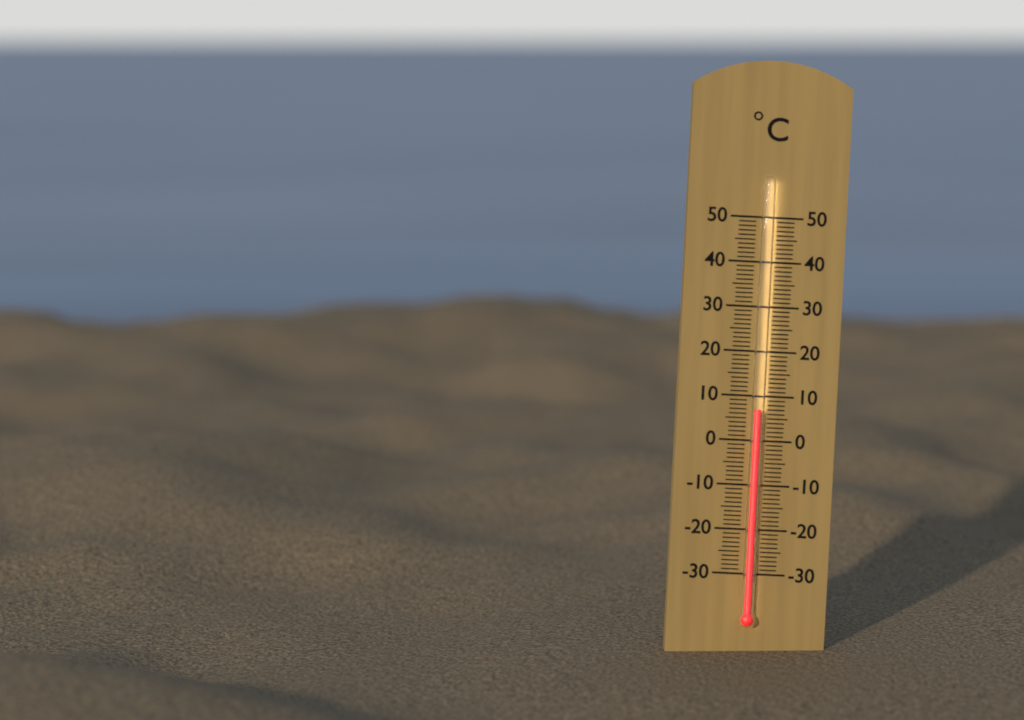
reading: 7 °C
